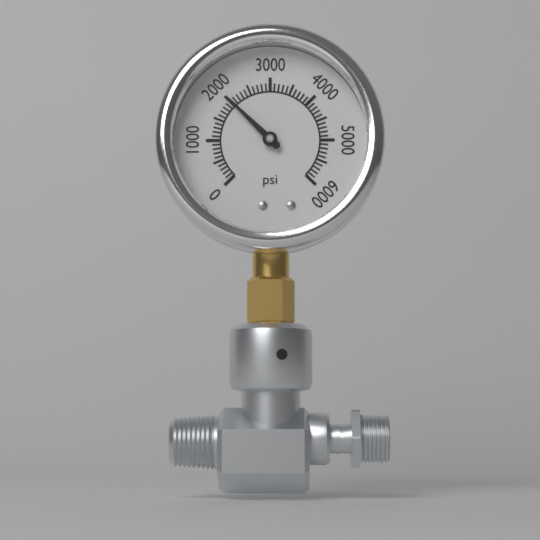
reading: 2000 psi
